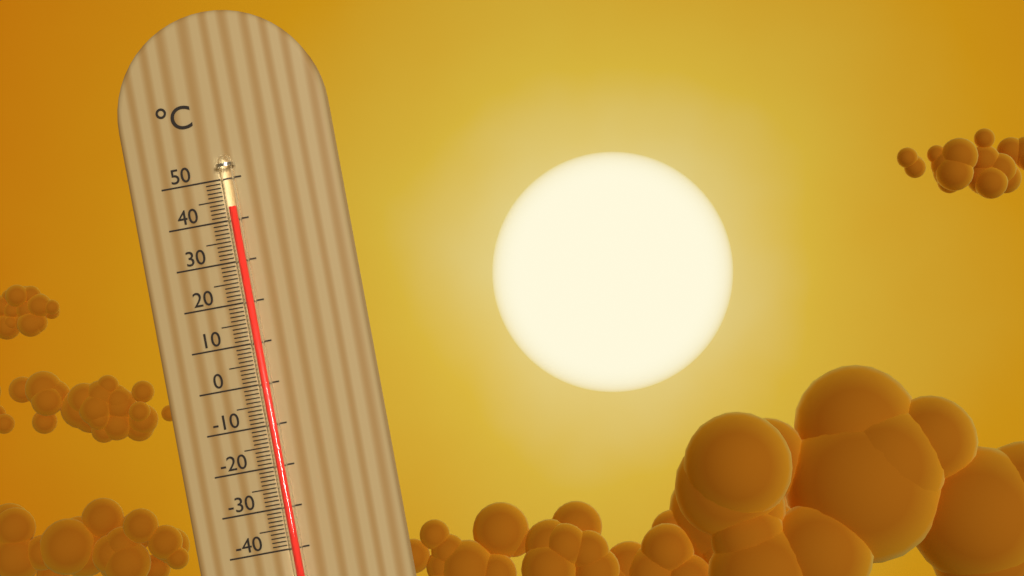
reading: 43 °C
